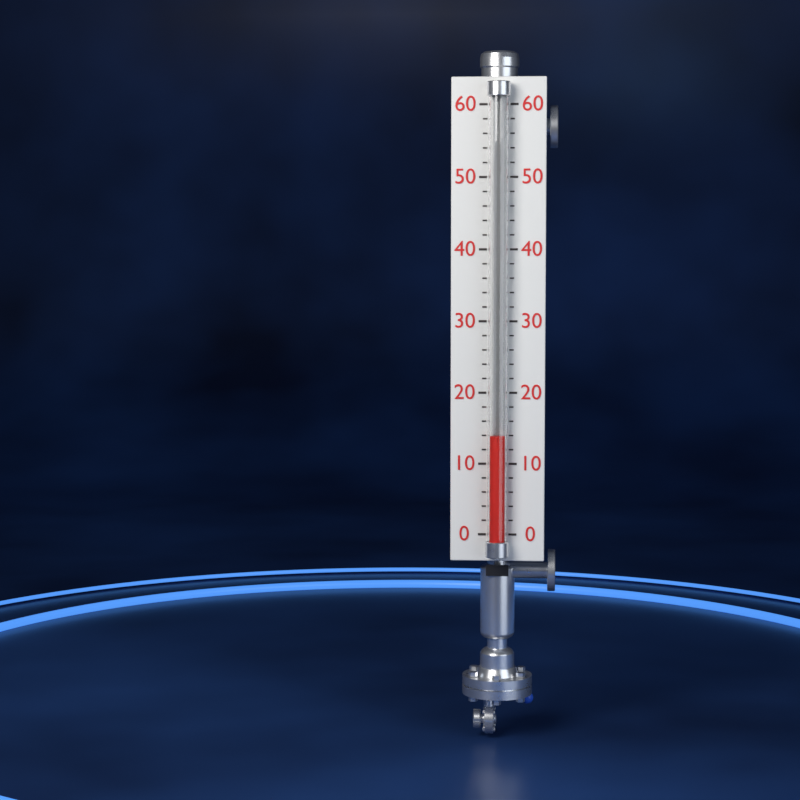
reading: 14 (no unit)
